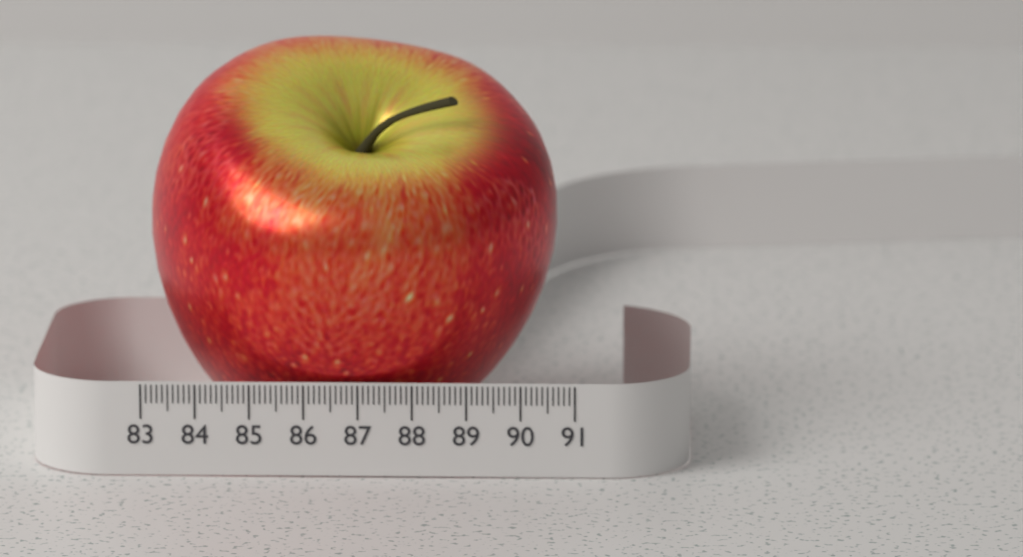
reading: 90.6 (no unit)
